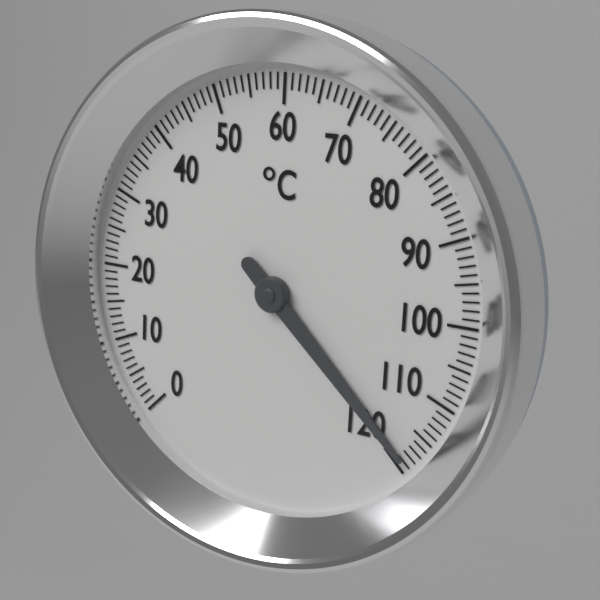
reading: 119 °C
